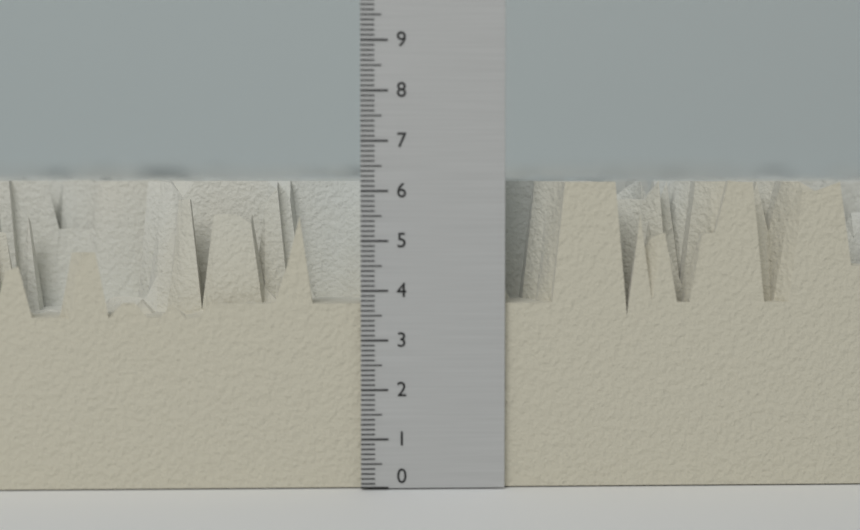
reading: 6.2 (no unit)
